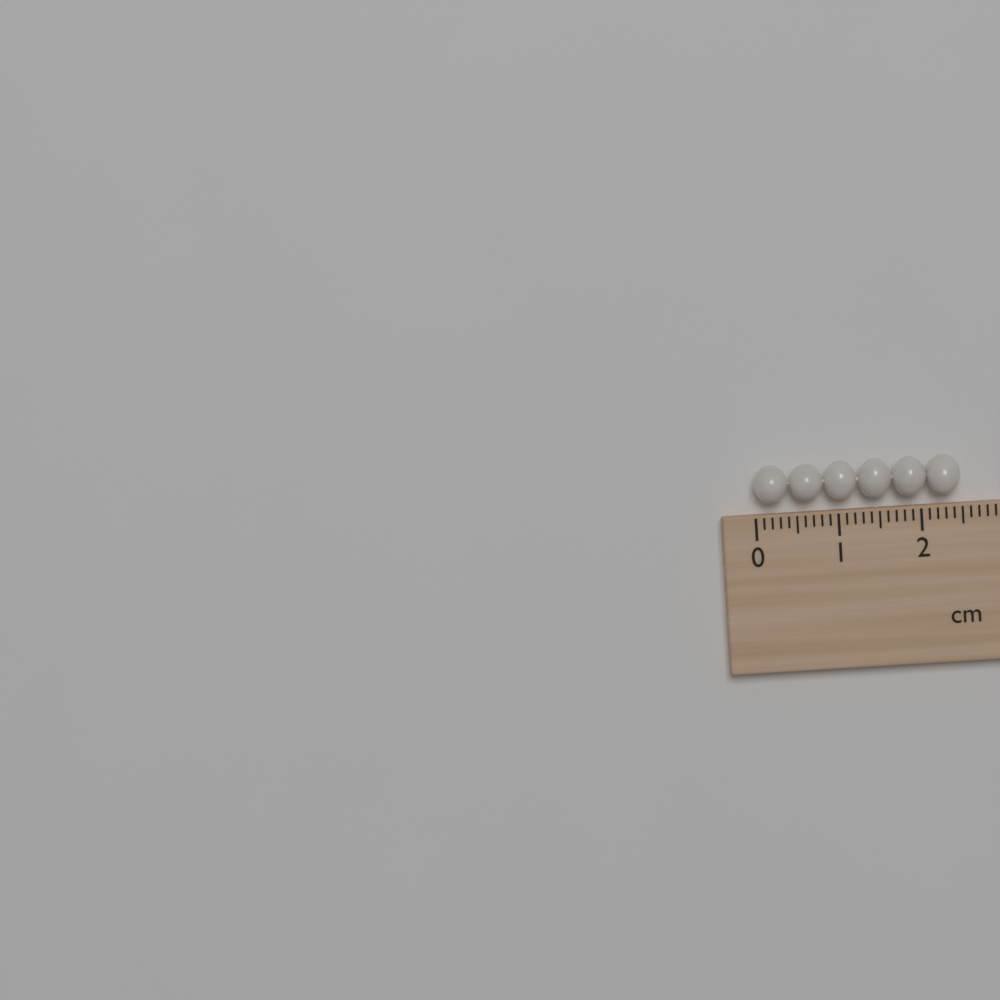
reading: 2.5 cm
